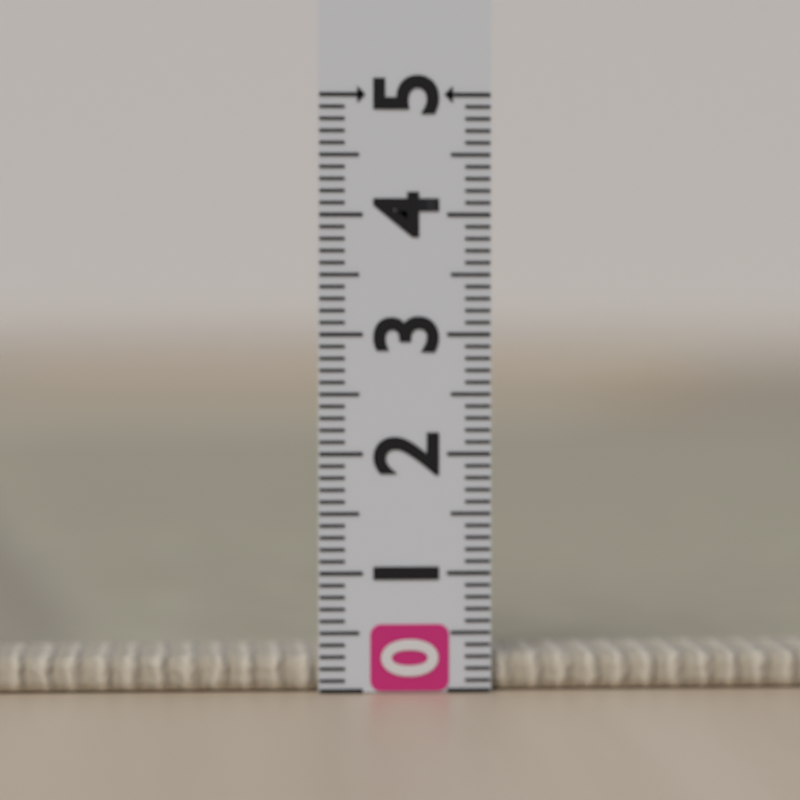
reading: 0.3 (no unit)
